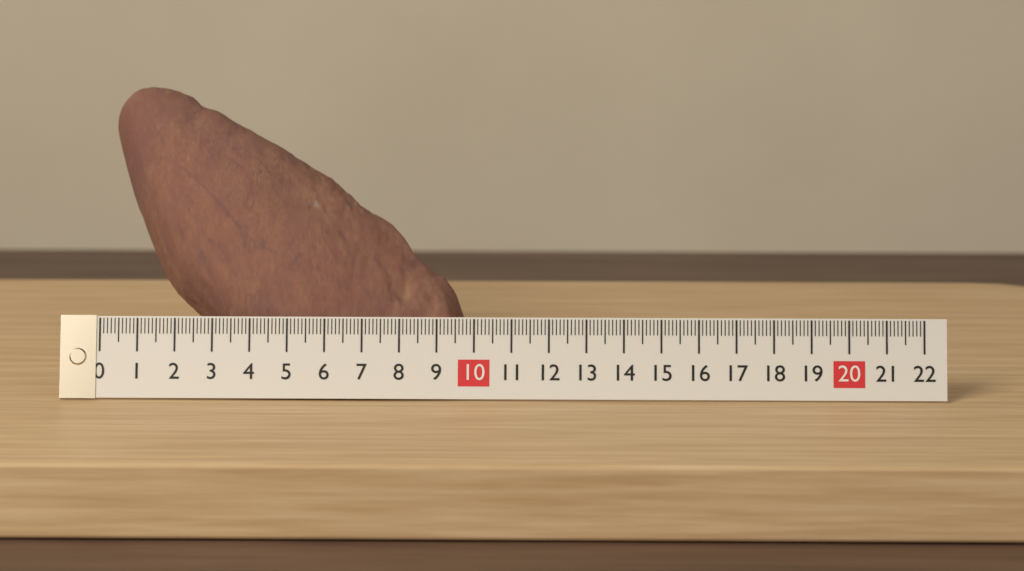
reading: 9.7 (no unit)
